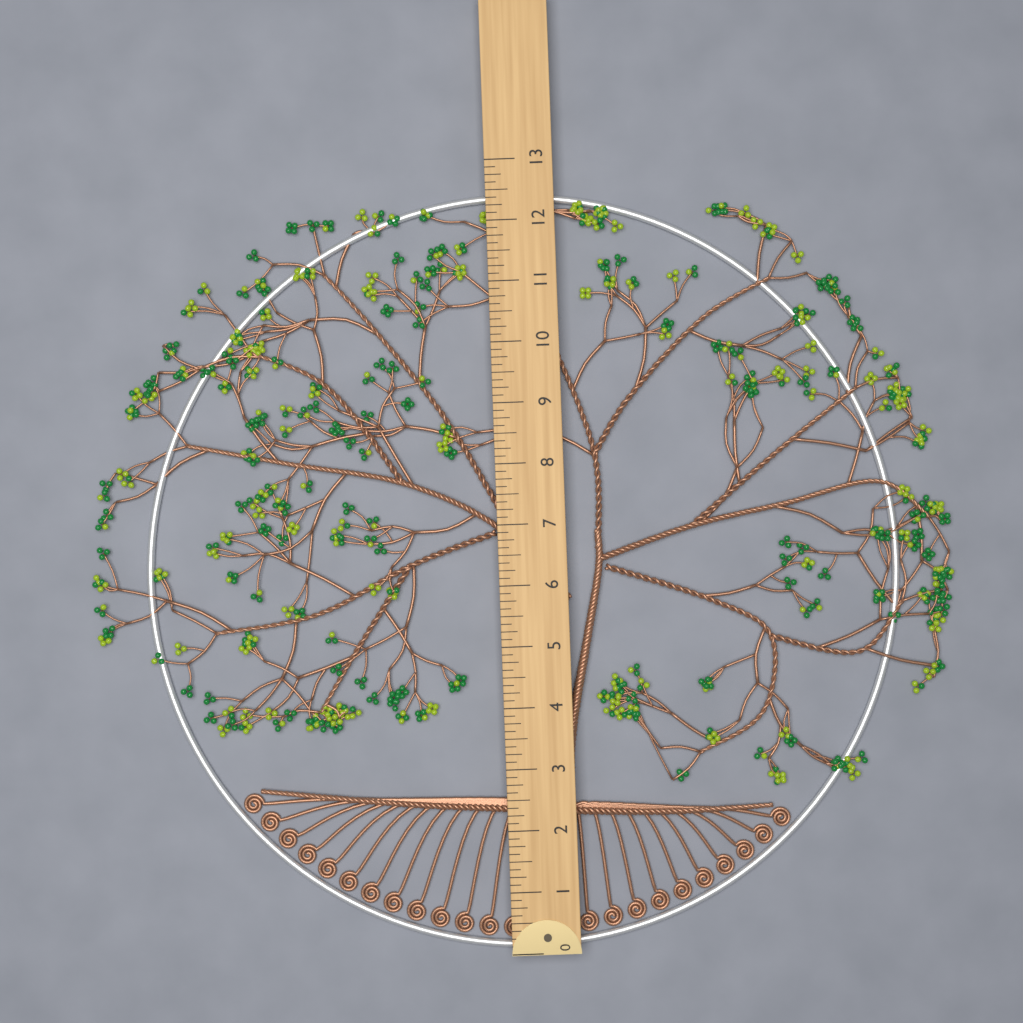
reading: 12.500 (no unit)
